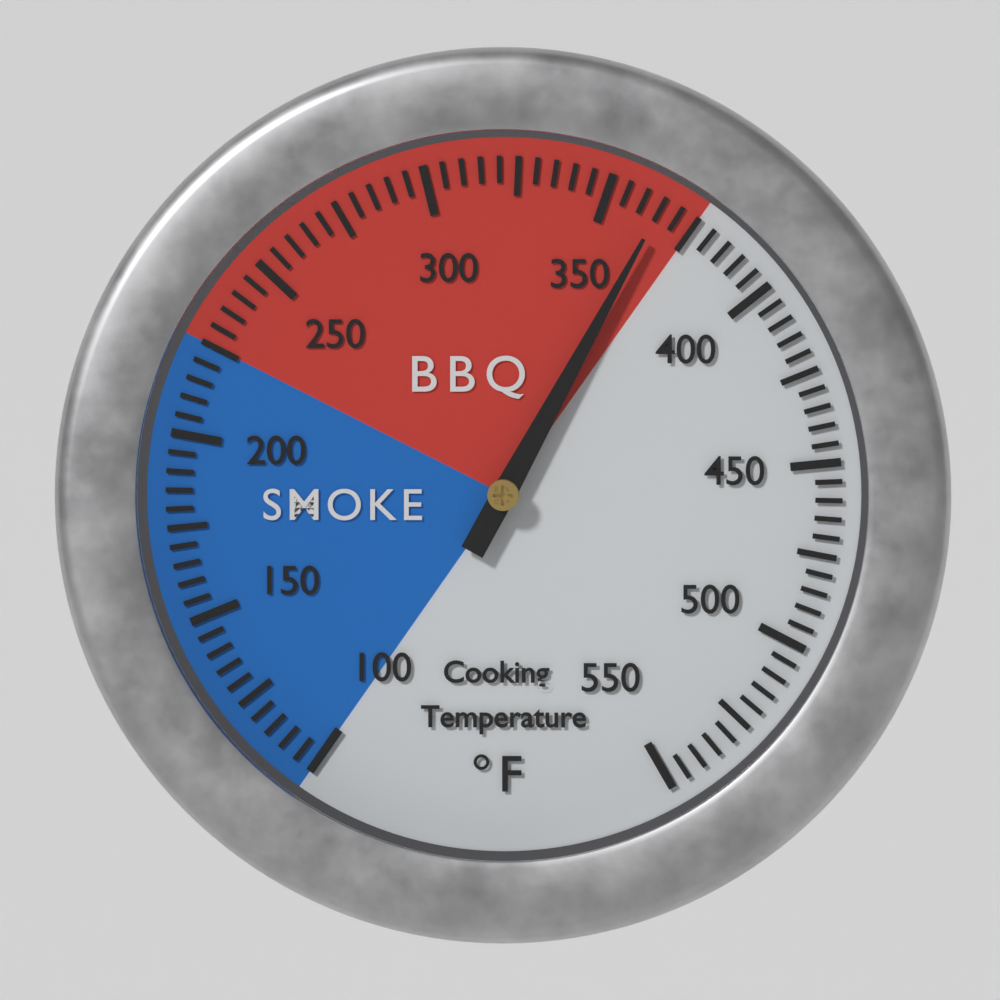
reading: 365 °F
